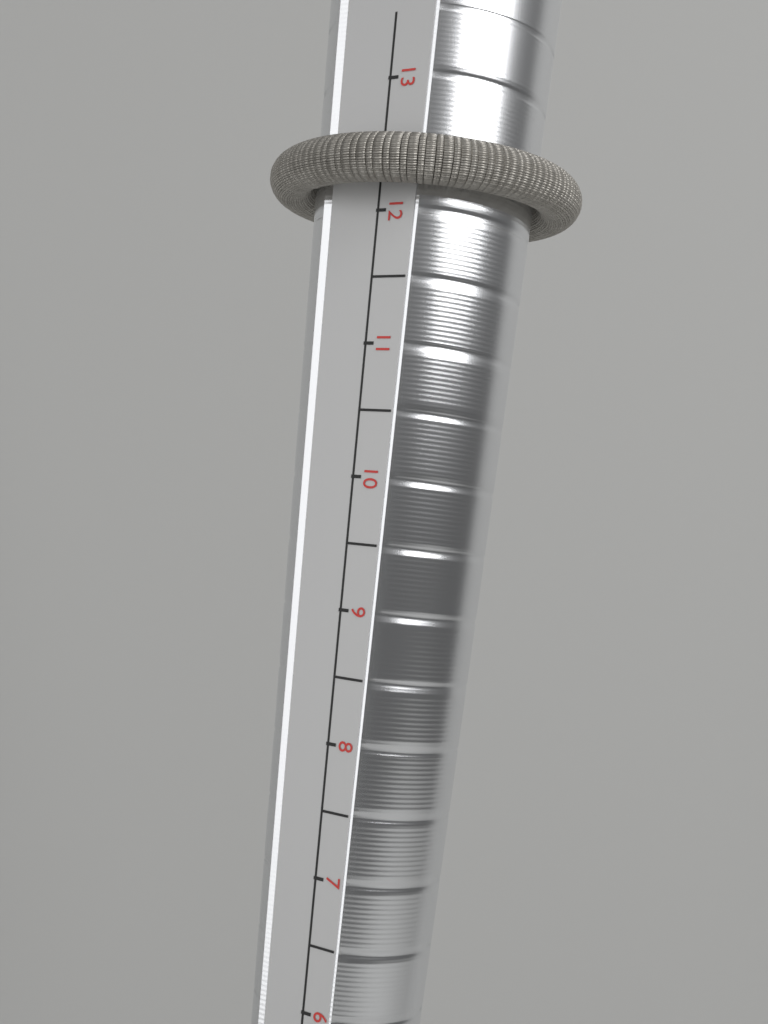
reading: 12.5 (no unit)
